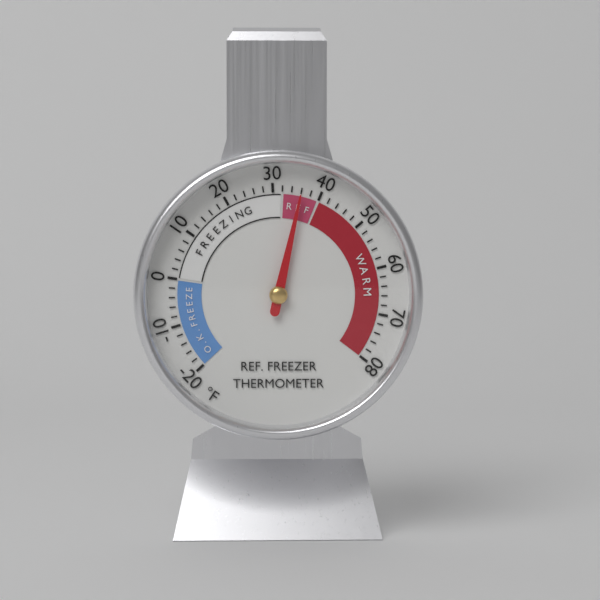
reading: 36 °F
